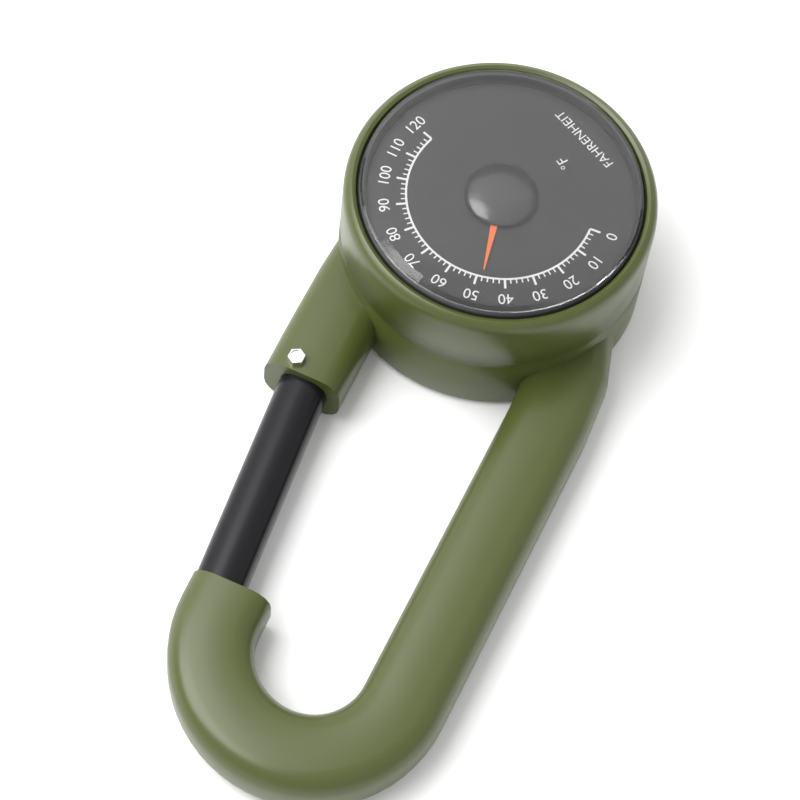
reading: 48 °F
